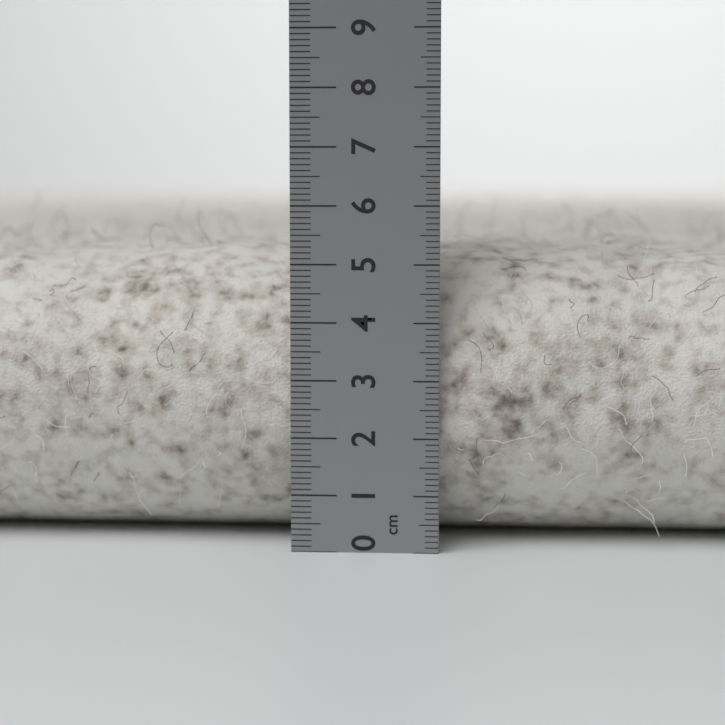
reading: 5.3 cm
